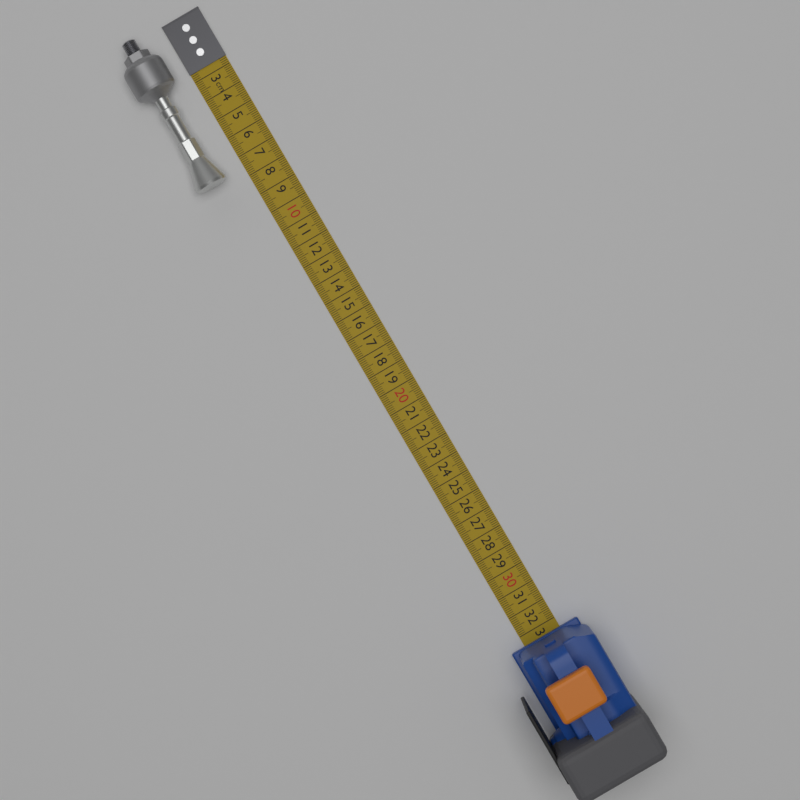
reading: 7.7 cm
